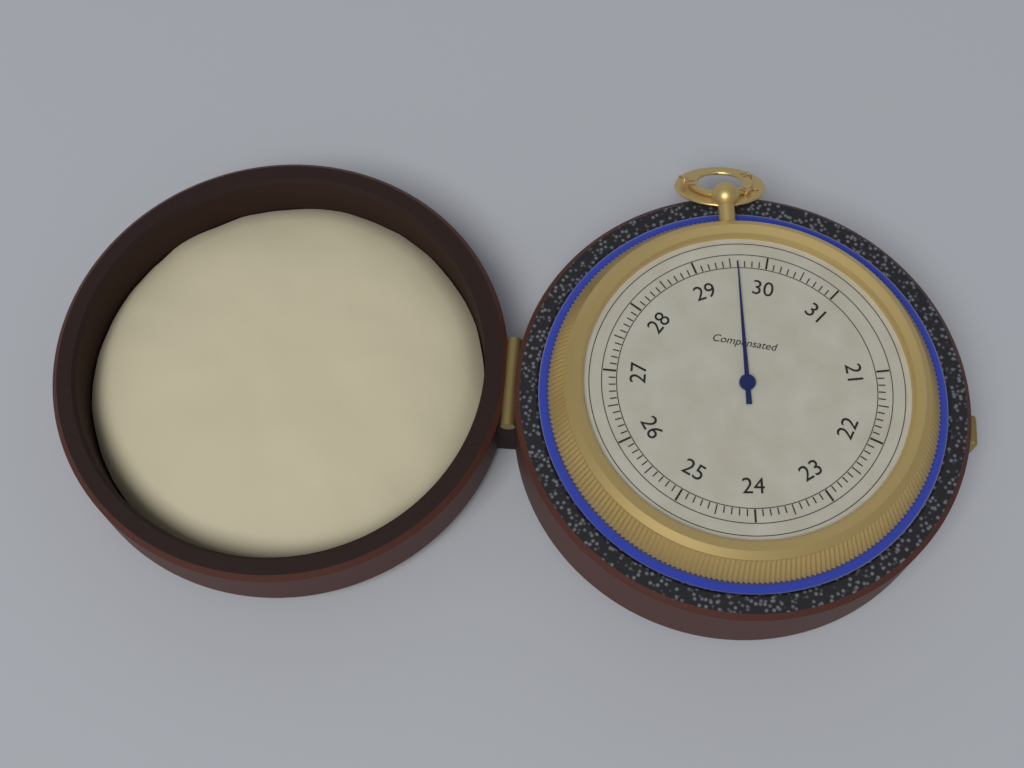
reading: 29.6 (no unit)
